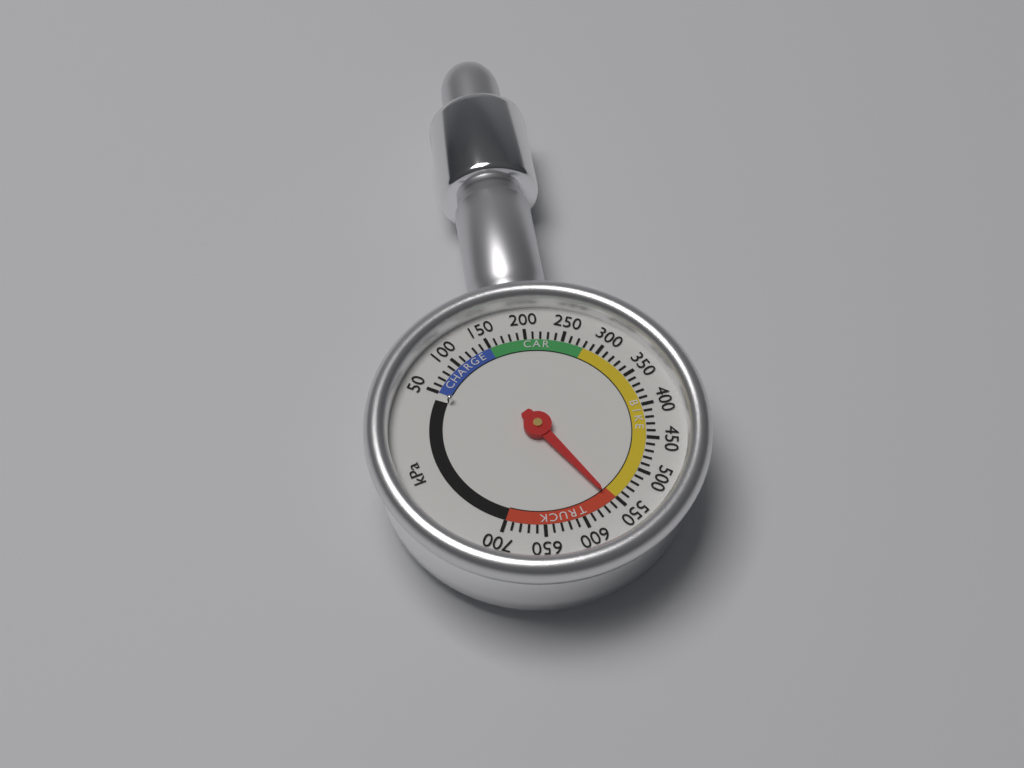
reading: 560 kPa
